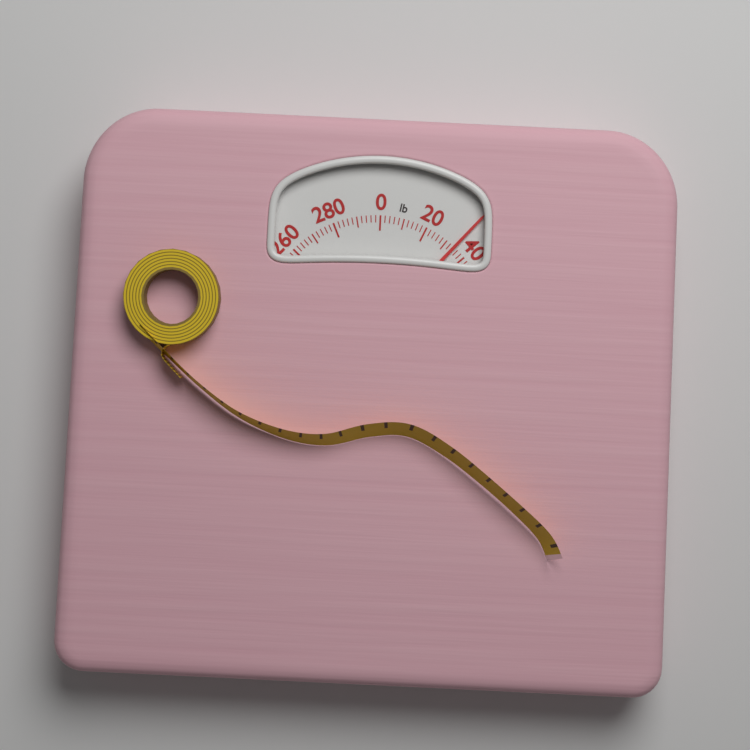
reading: 34 lb
